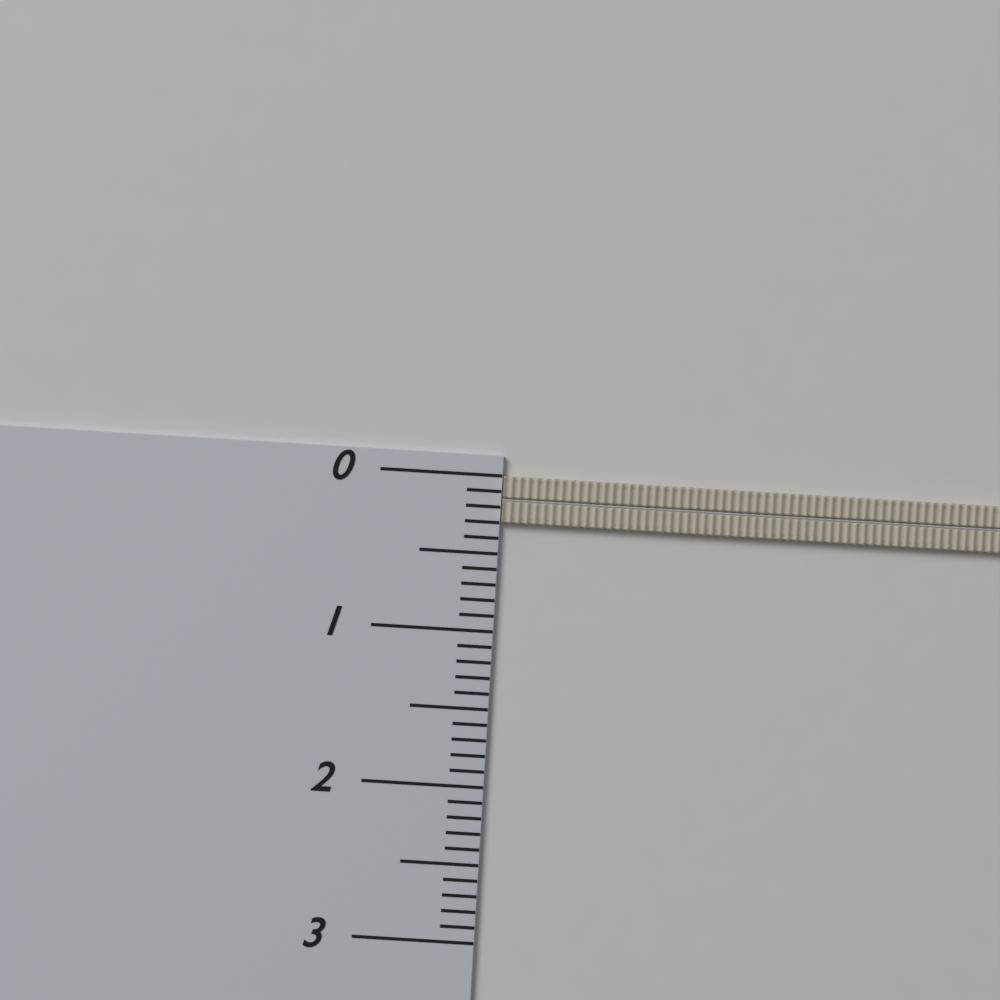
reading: 0.3 (no unit)
